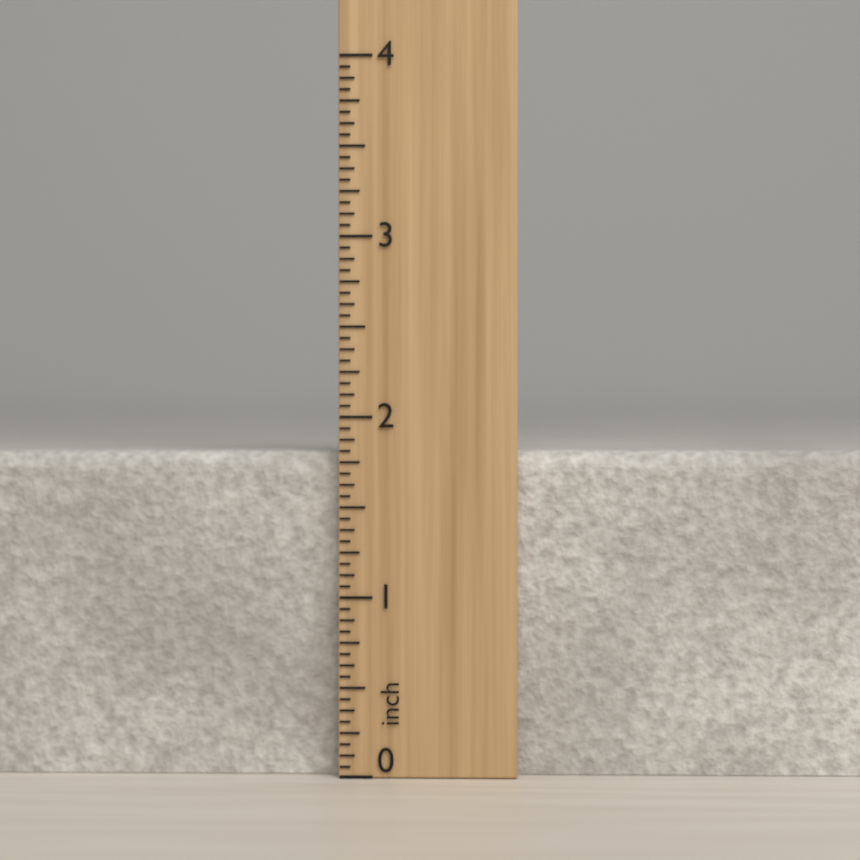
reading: 1.8125 inch
